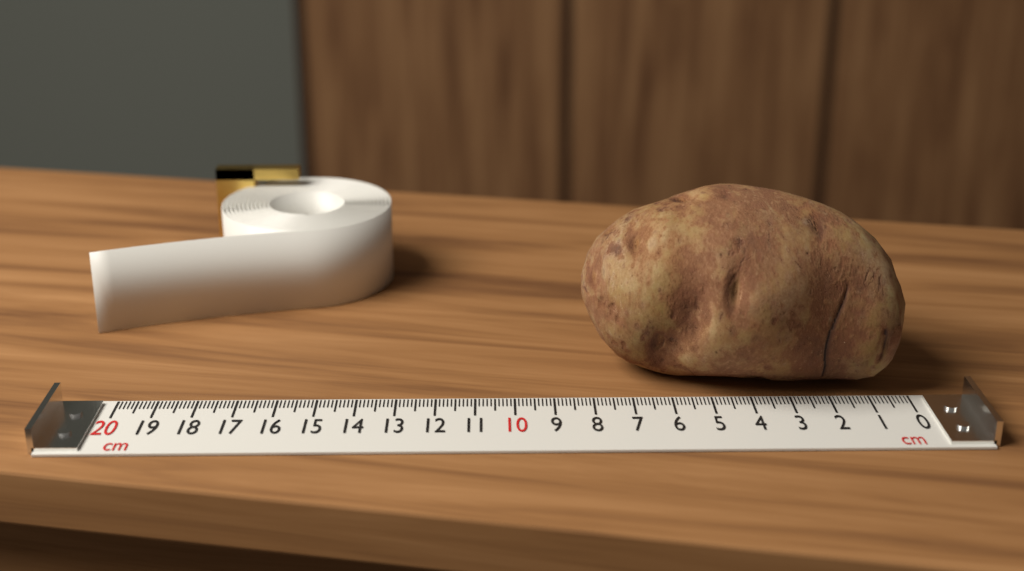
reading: 8.2 cm
